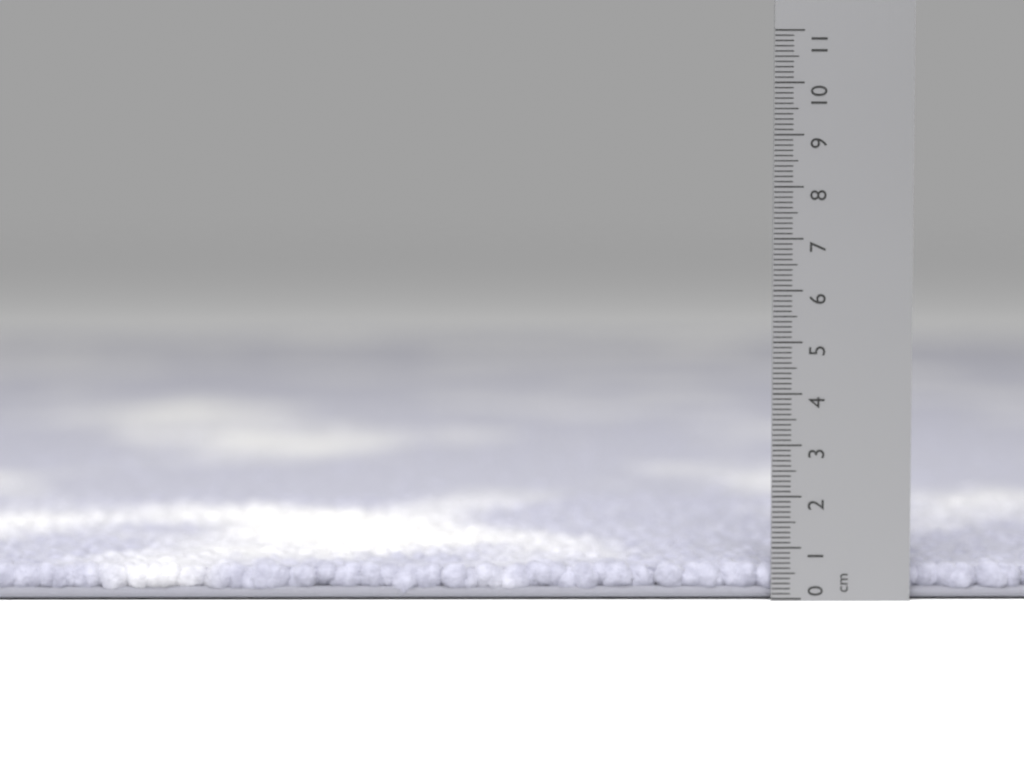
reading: 0.7 cm
